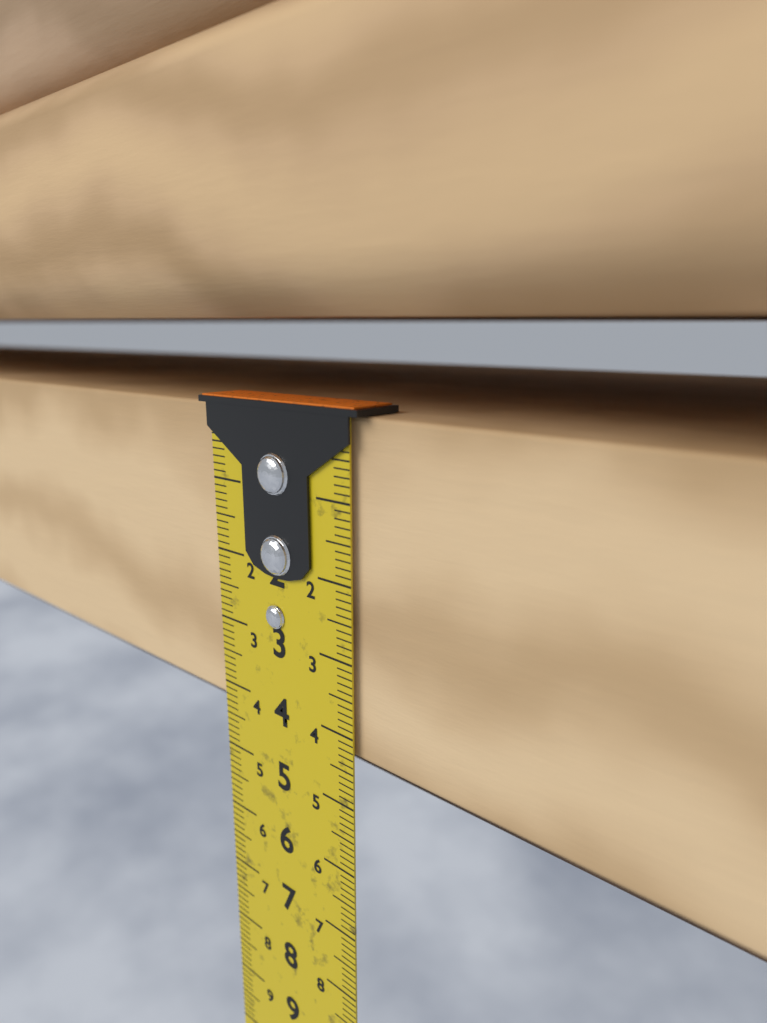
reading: 4.3 cm
